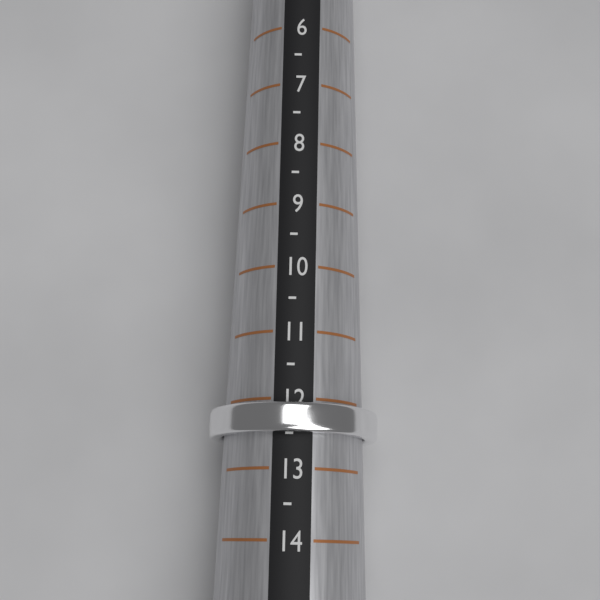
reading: 12.5 (no unit)
